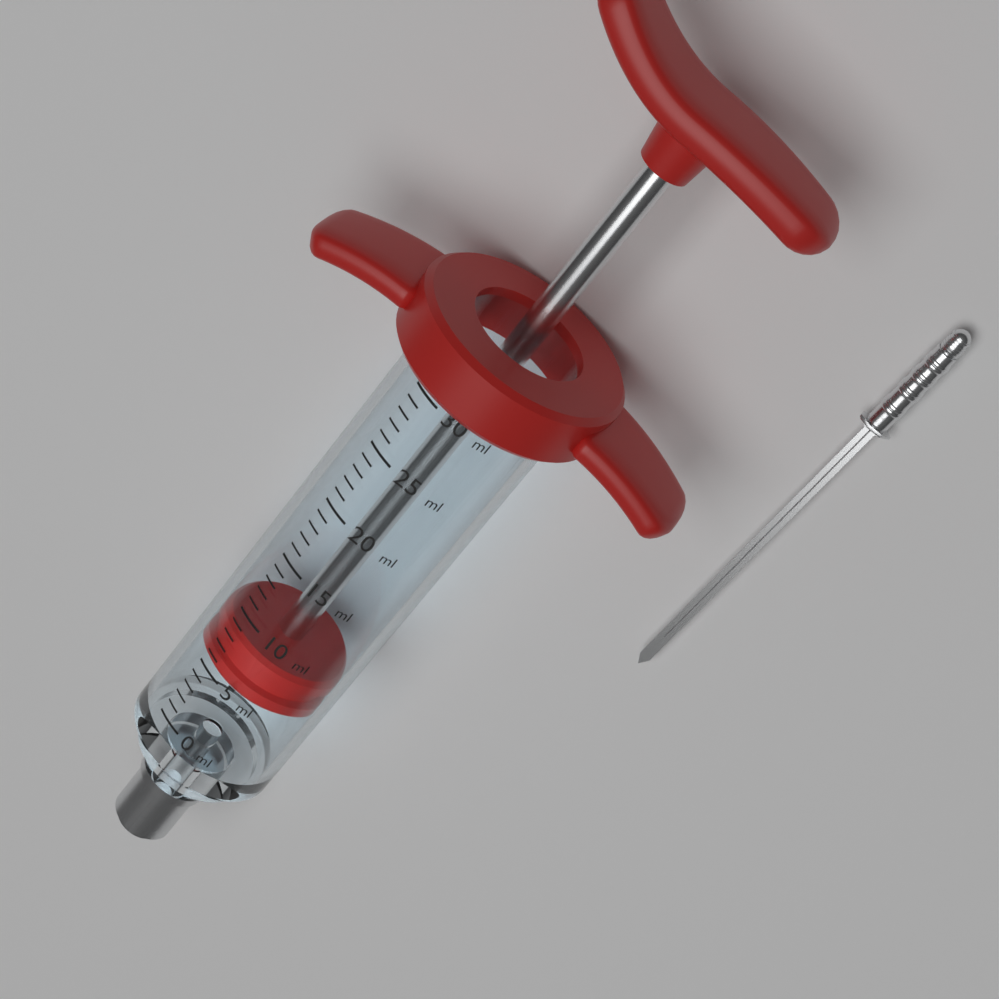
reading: 5 ml
